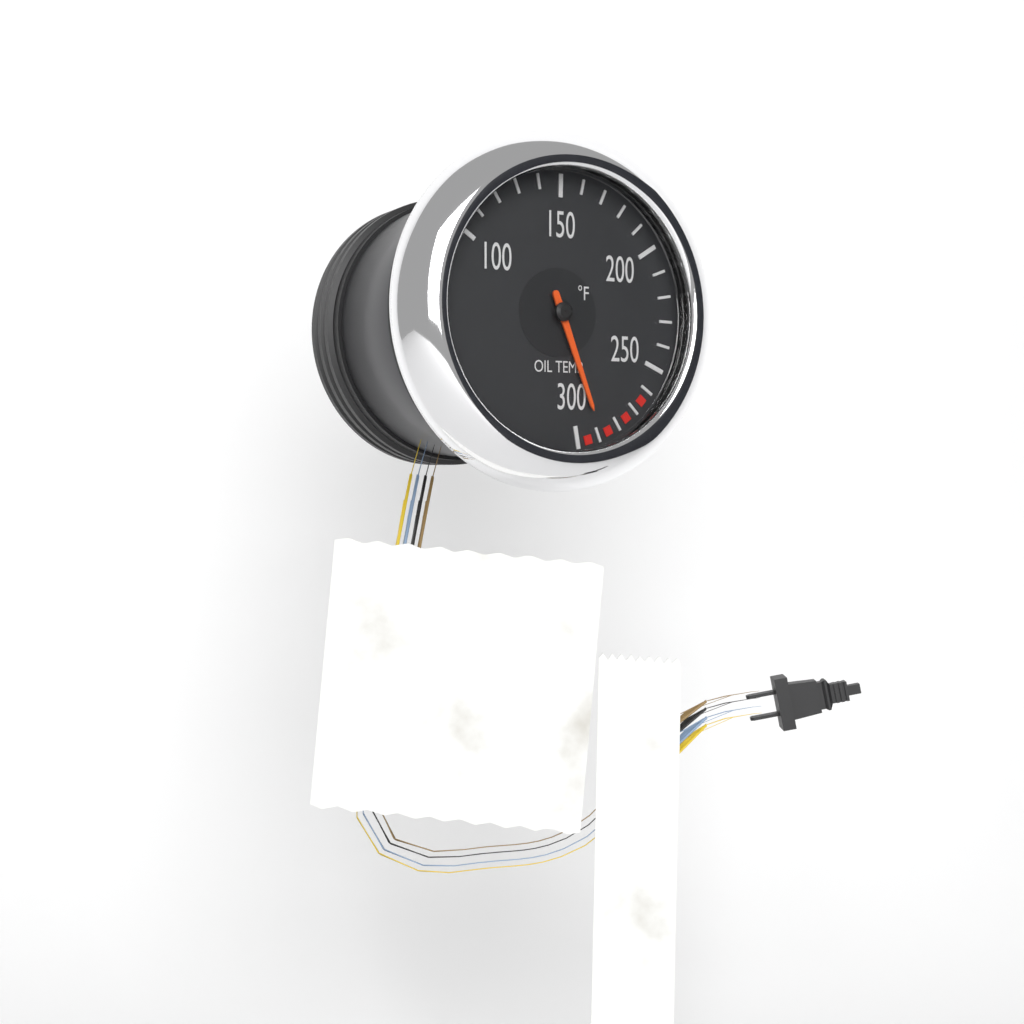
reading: 290 °F
